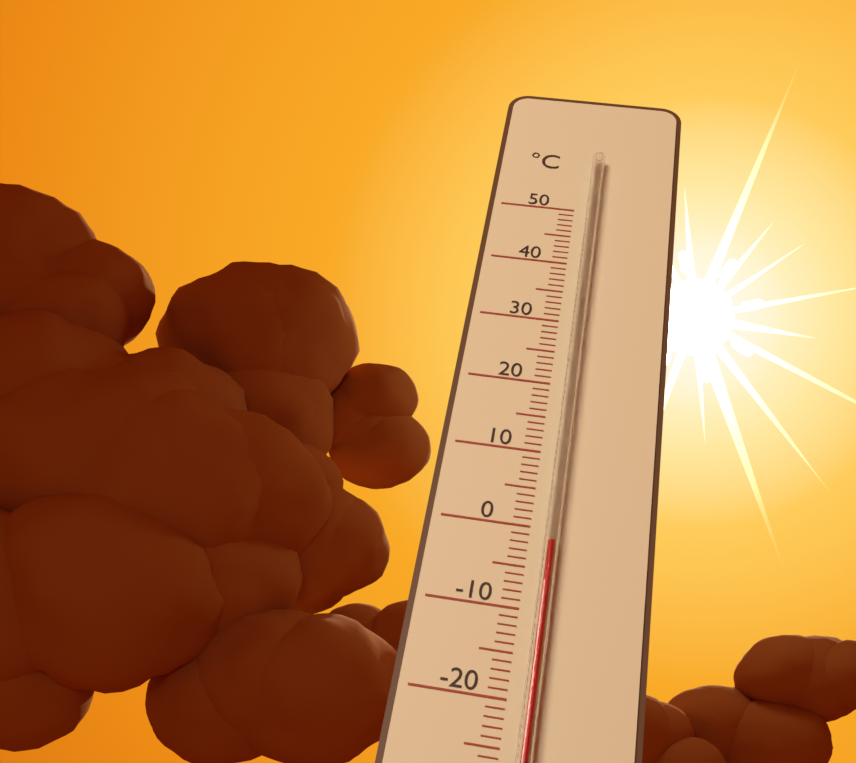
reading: -2 °C
